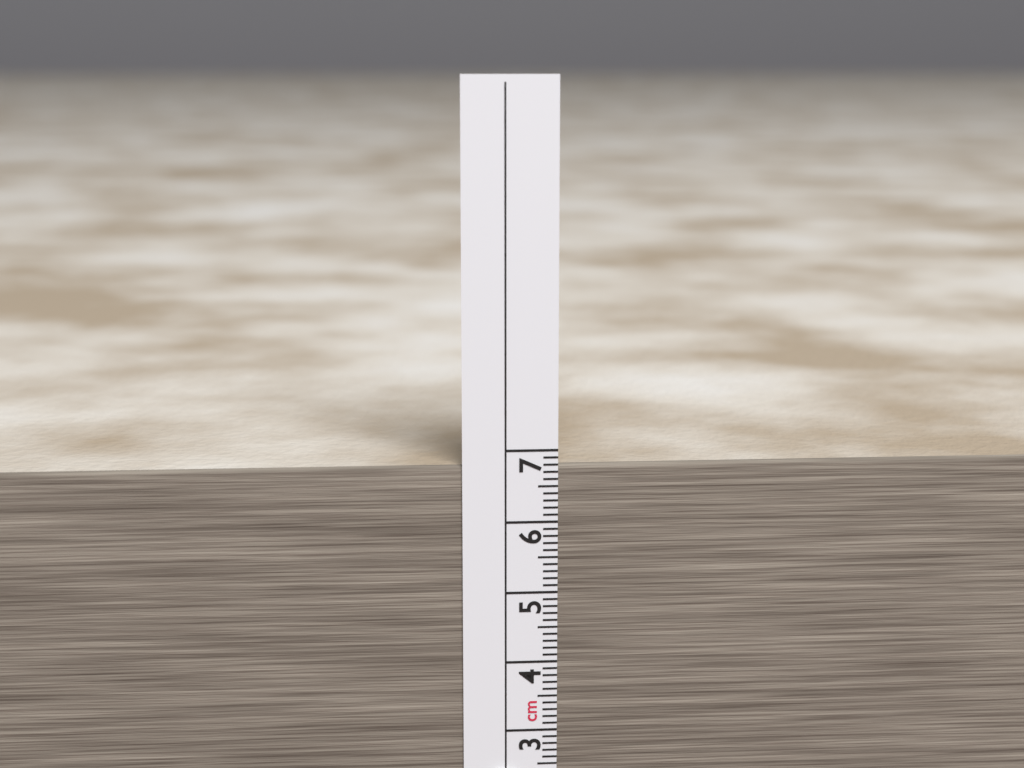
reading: 6.8 cm
